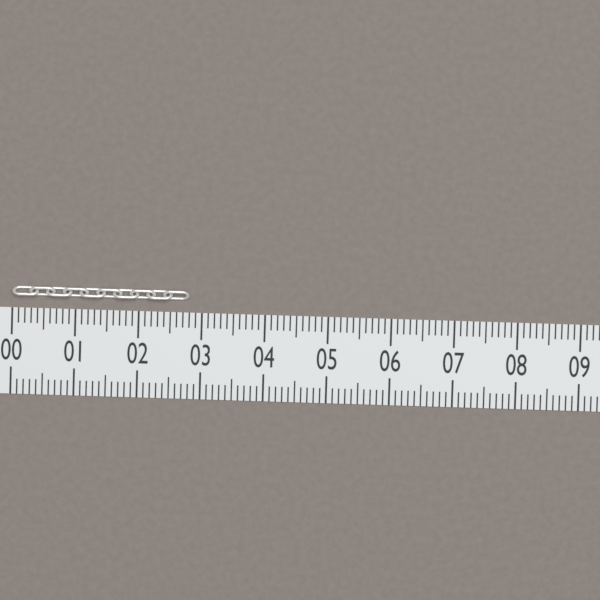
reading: 2.8 (no unit)
